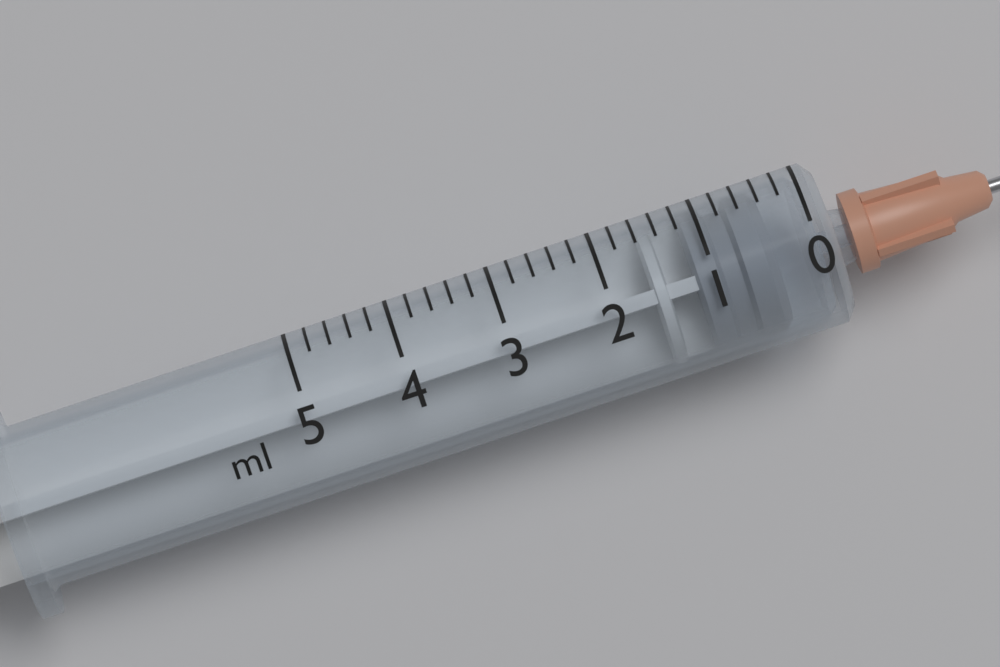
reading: 0.4 ml
